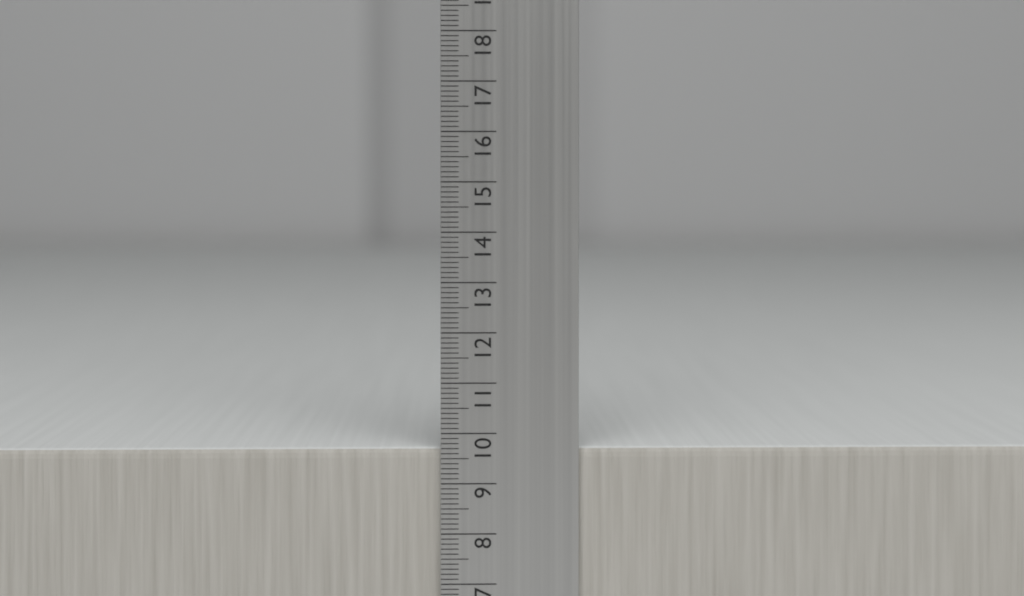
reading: 9.7 cm
